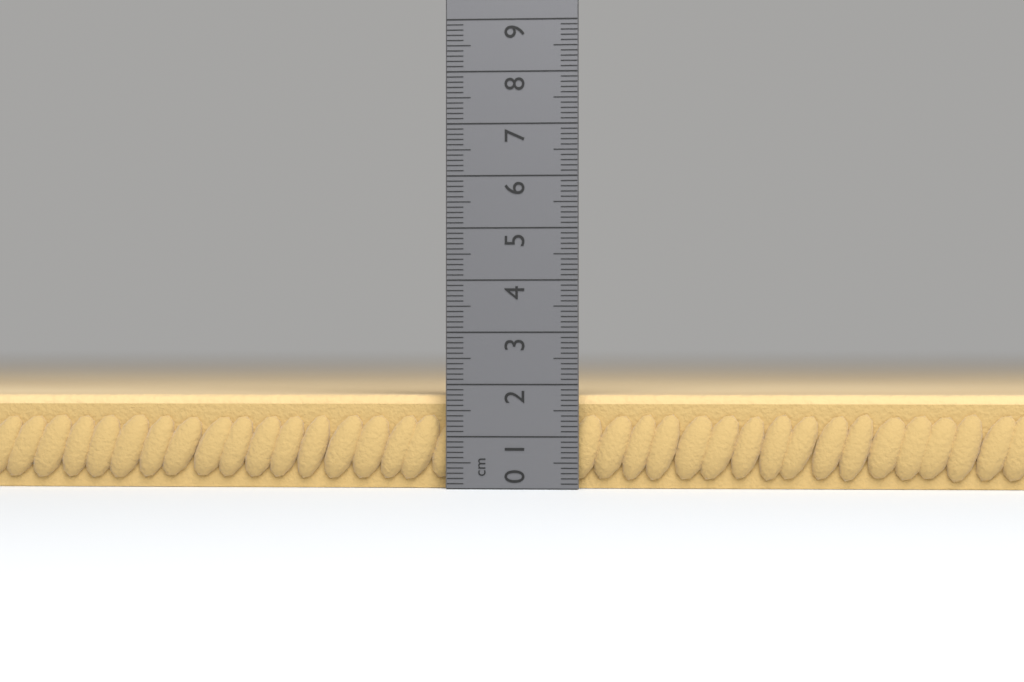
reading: 1.8 cm
